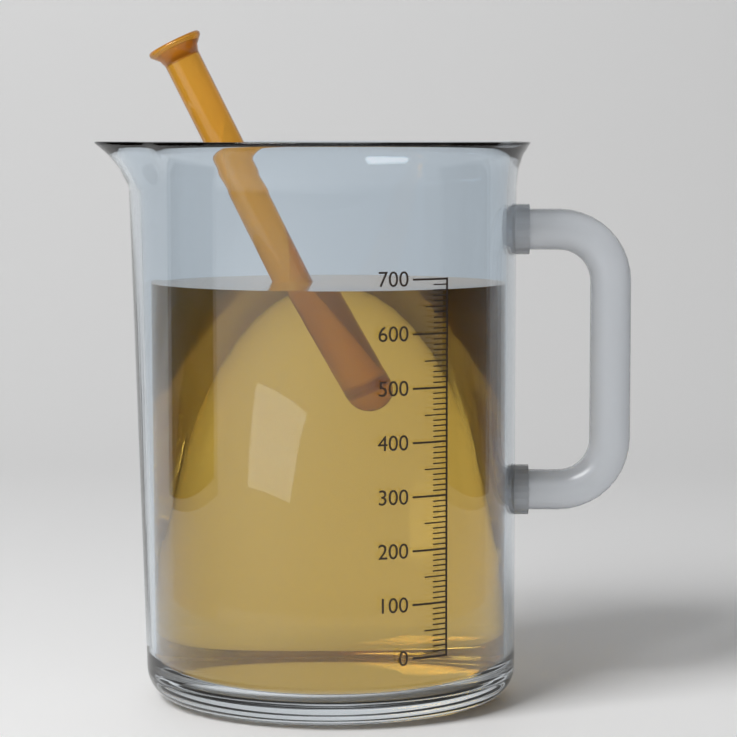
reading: 680 (no unit)
